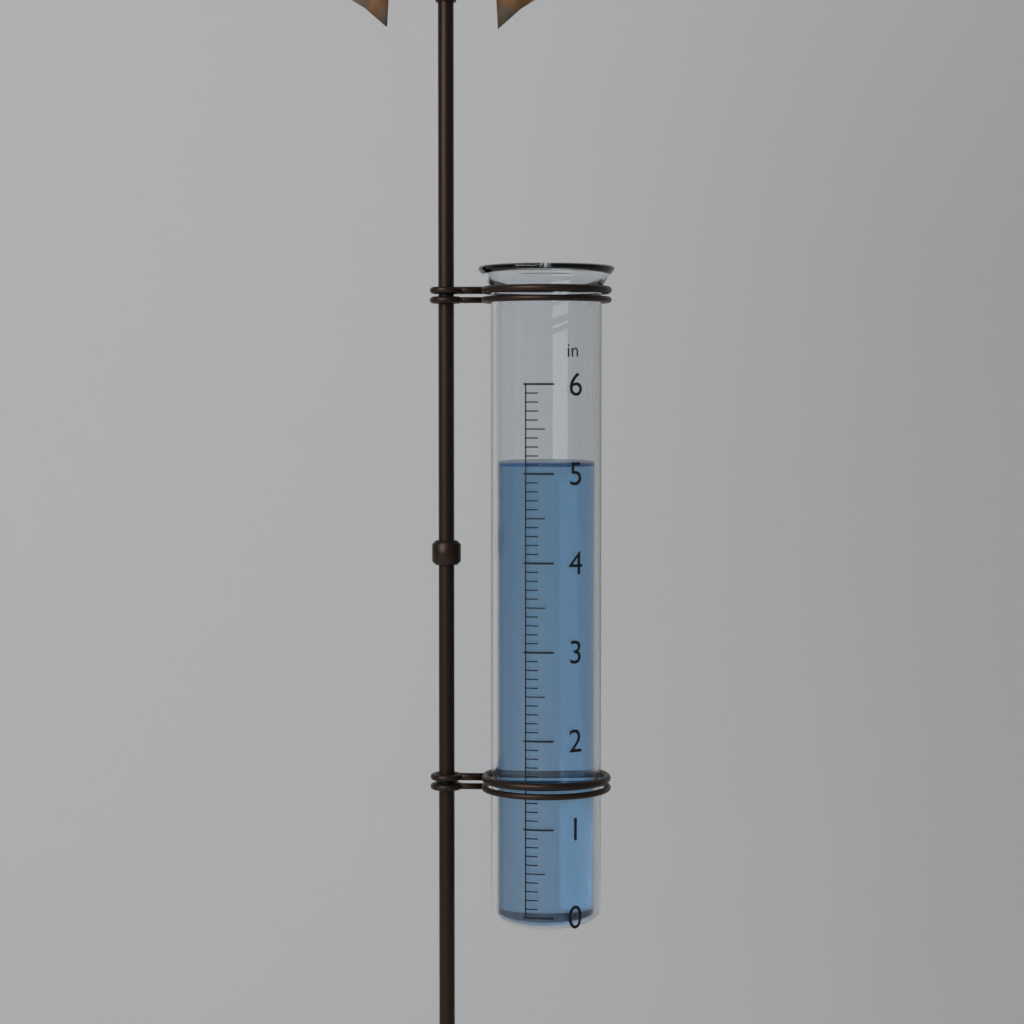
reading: 5.1 in
